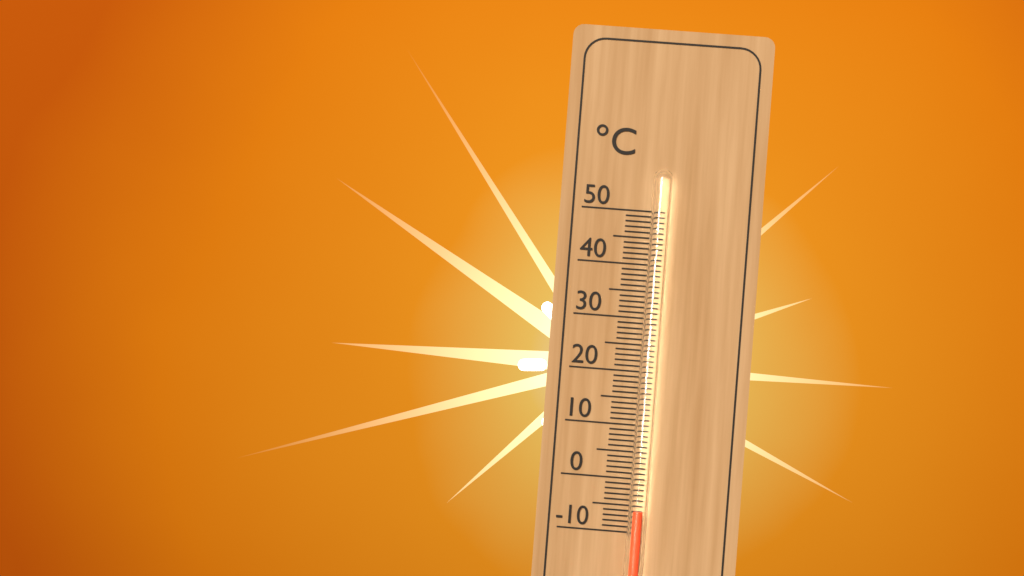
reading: -6 °C
